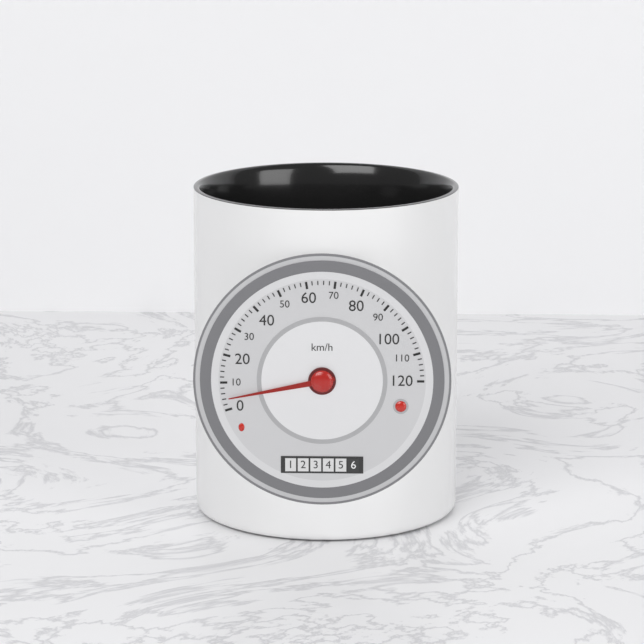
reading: 4 km/h
